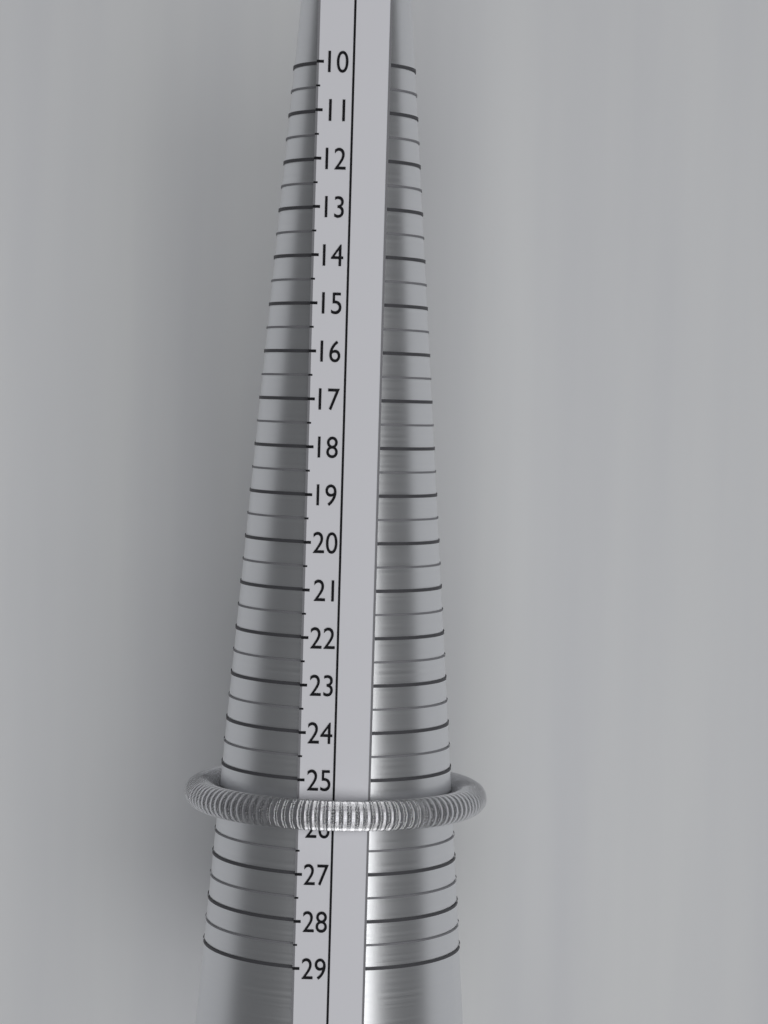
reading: 26.0 (no unit)
